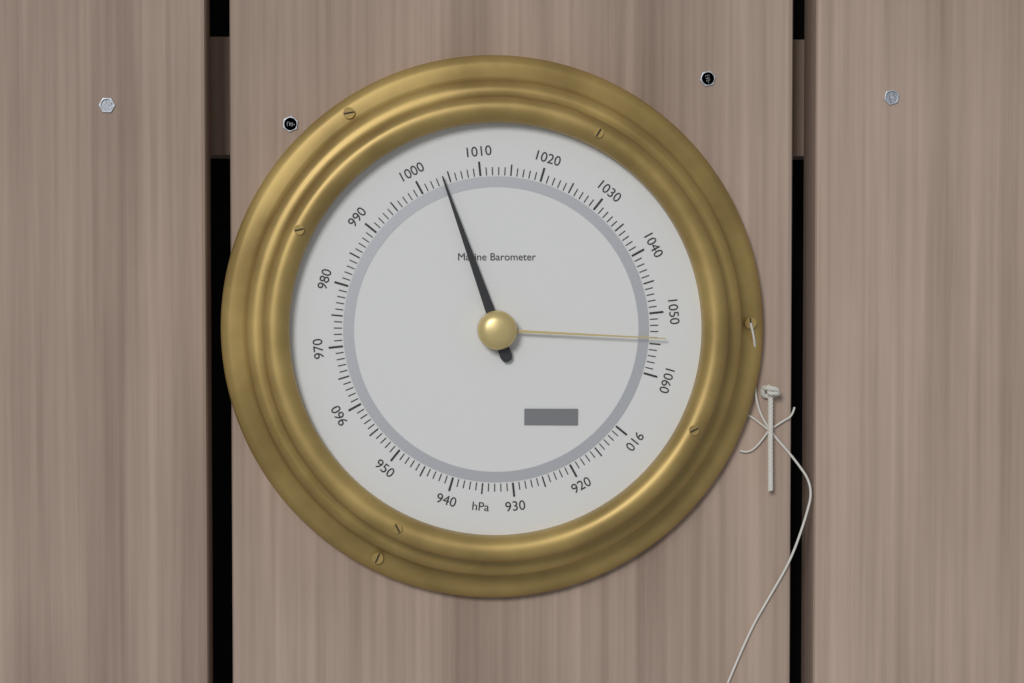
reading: 1004 hPa
